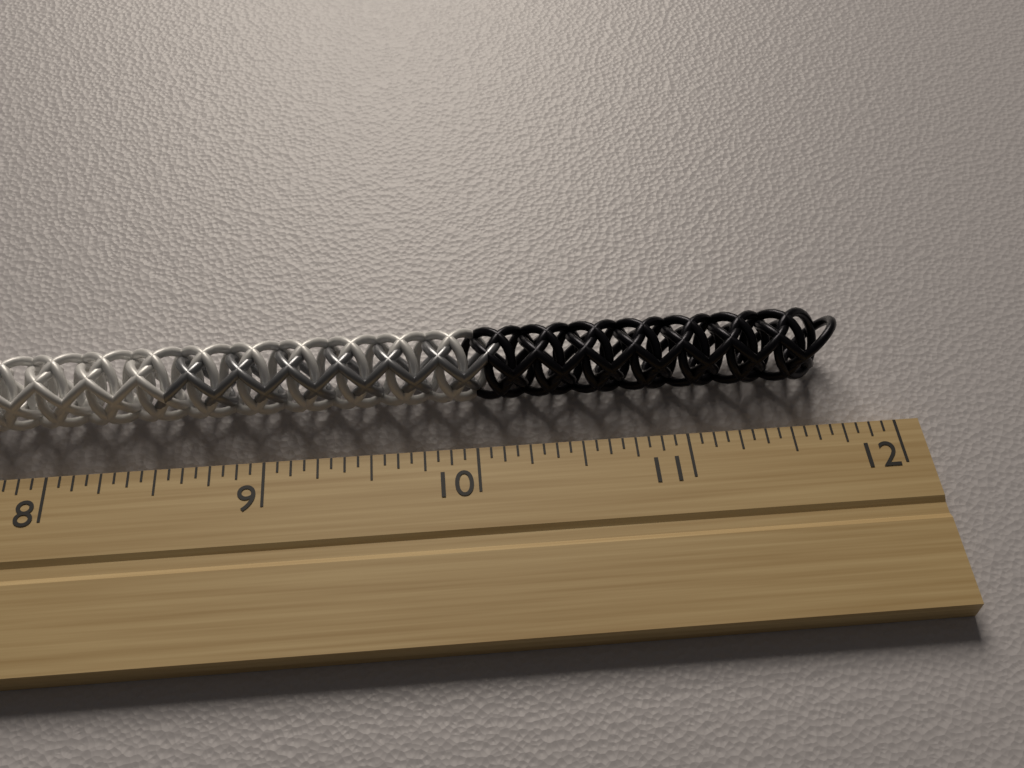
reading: 11.8125 inch
